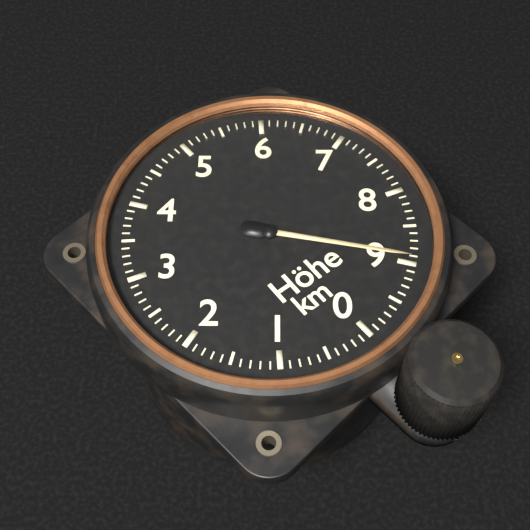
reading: 8.9 km
